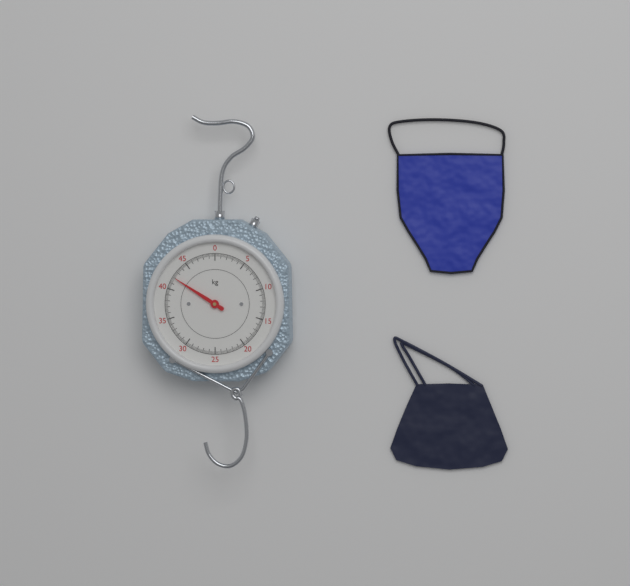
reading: 42.0 kg
